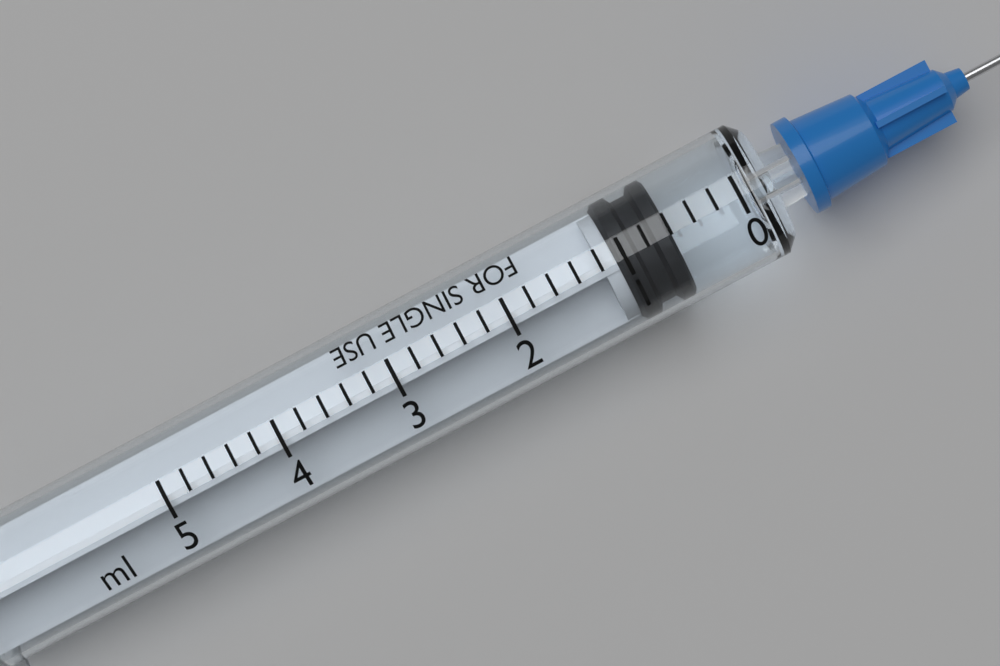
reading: 0.6 ml
